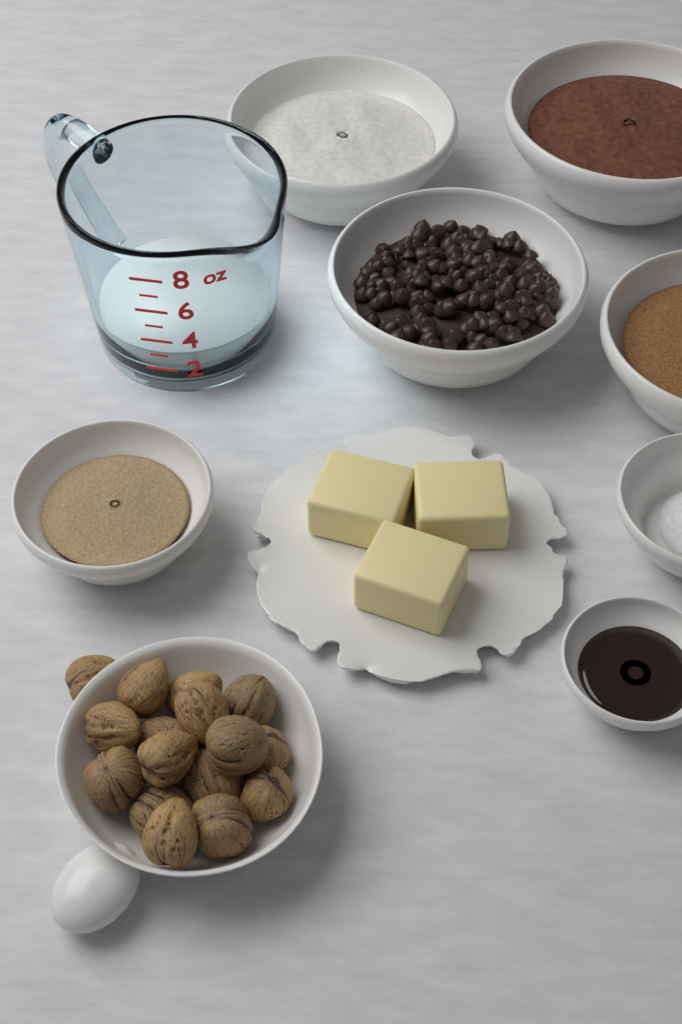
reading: 3 oz
